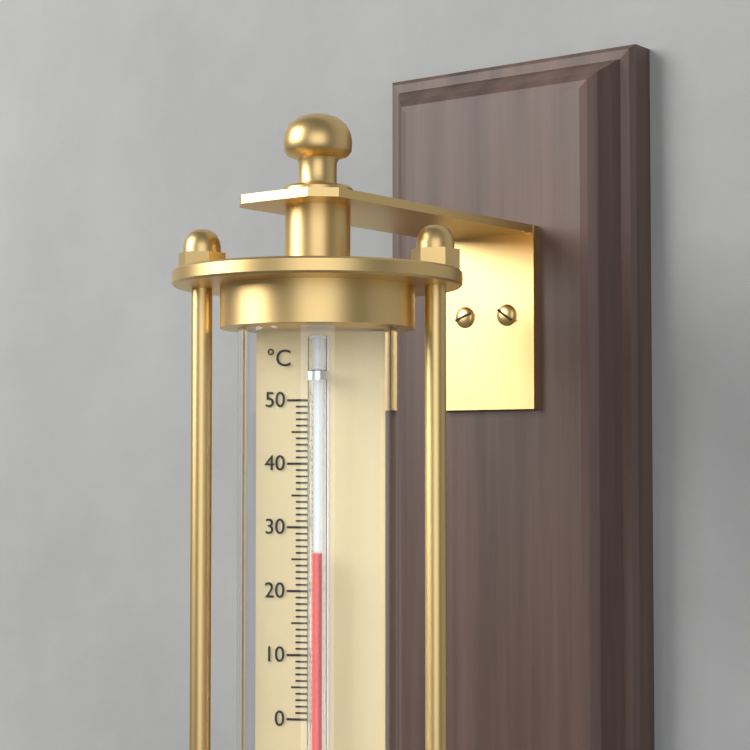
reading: 26 °C
